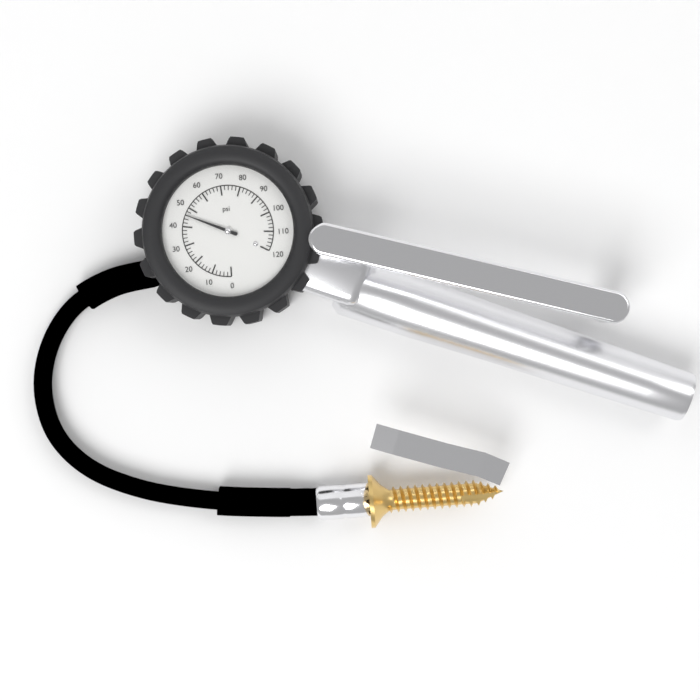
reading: 46 psi
